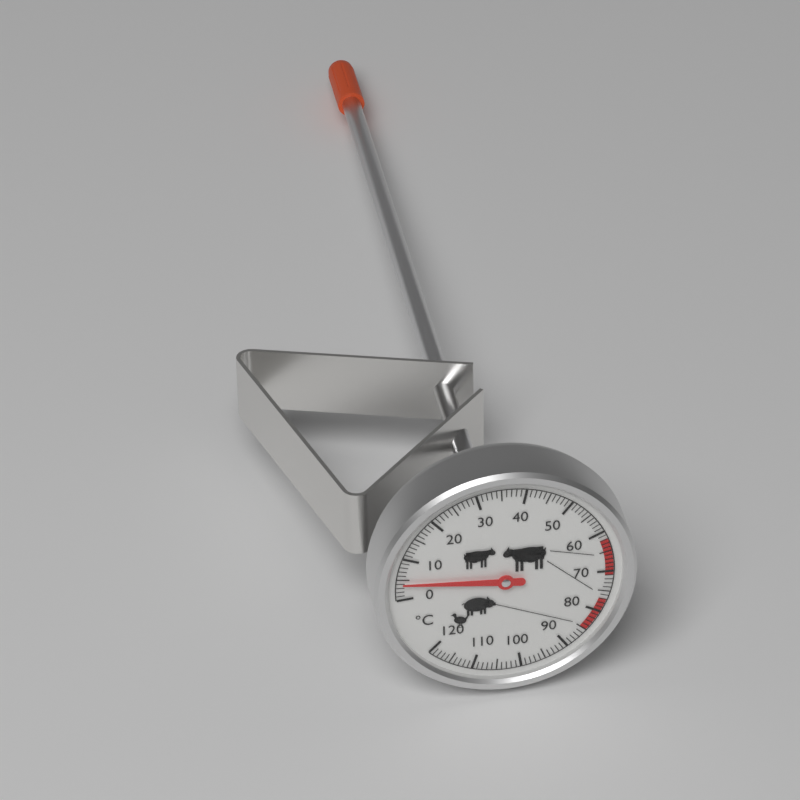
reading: 4 °C
